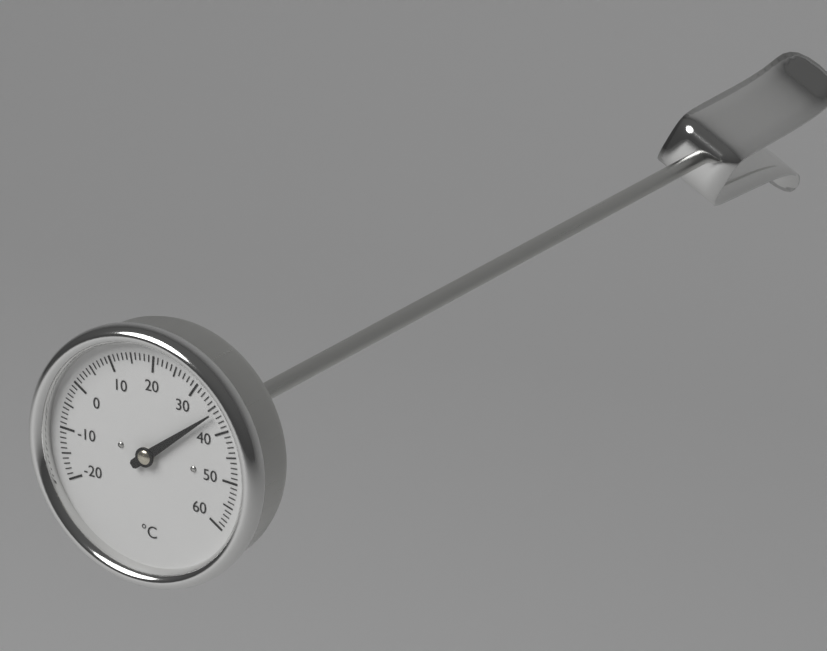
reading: 36 °C
